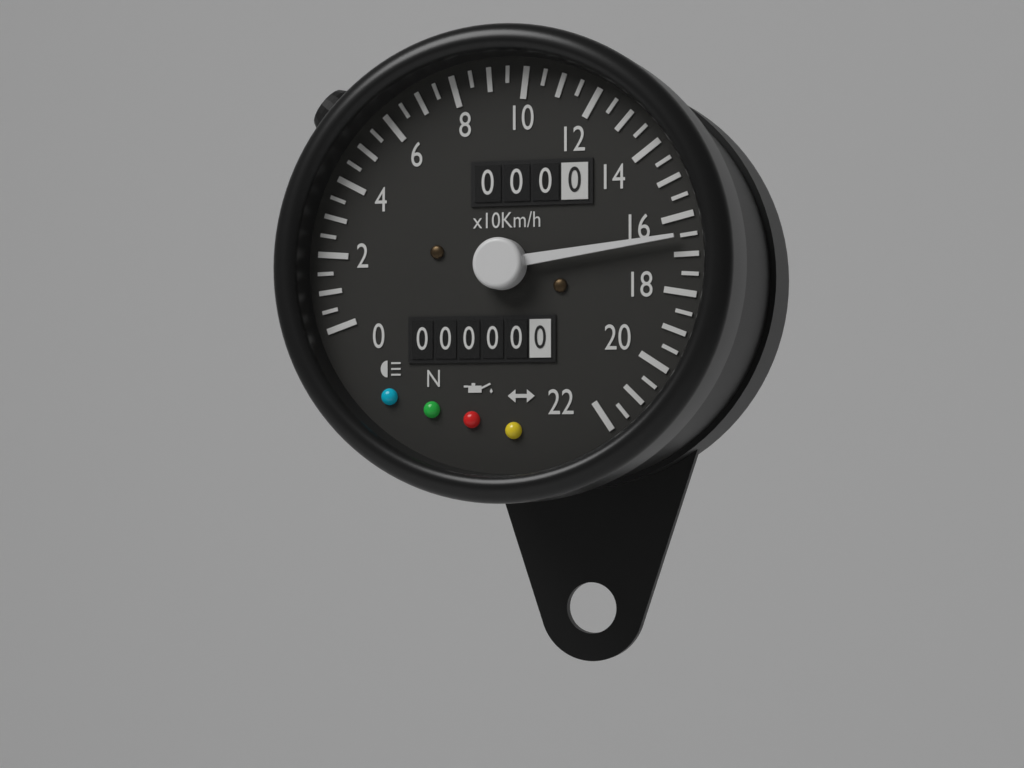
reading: 165 km/h
